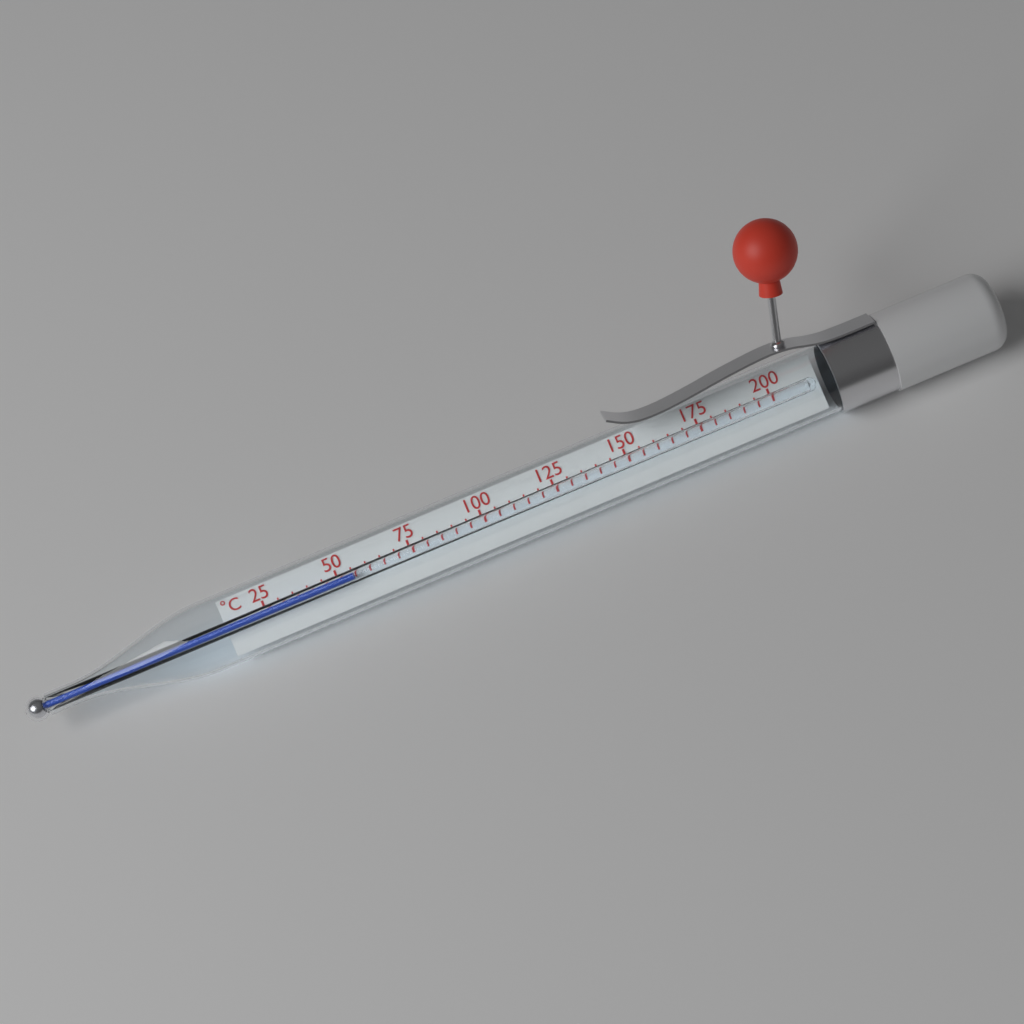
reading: 55 °C
